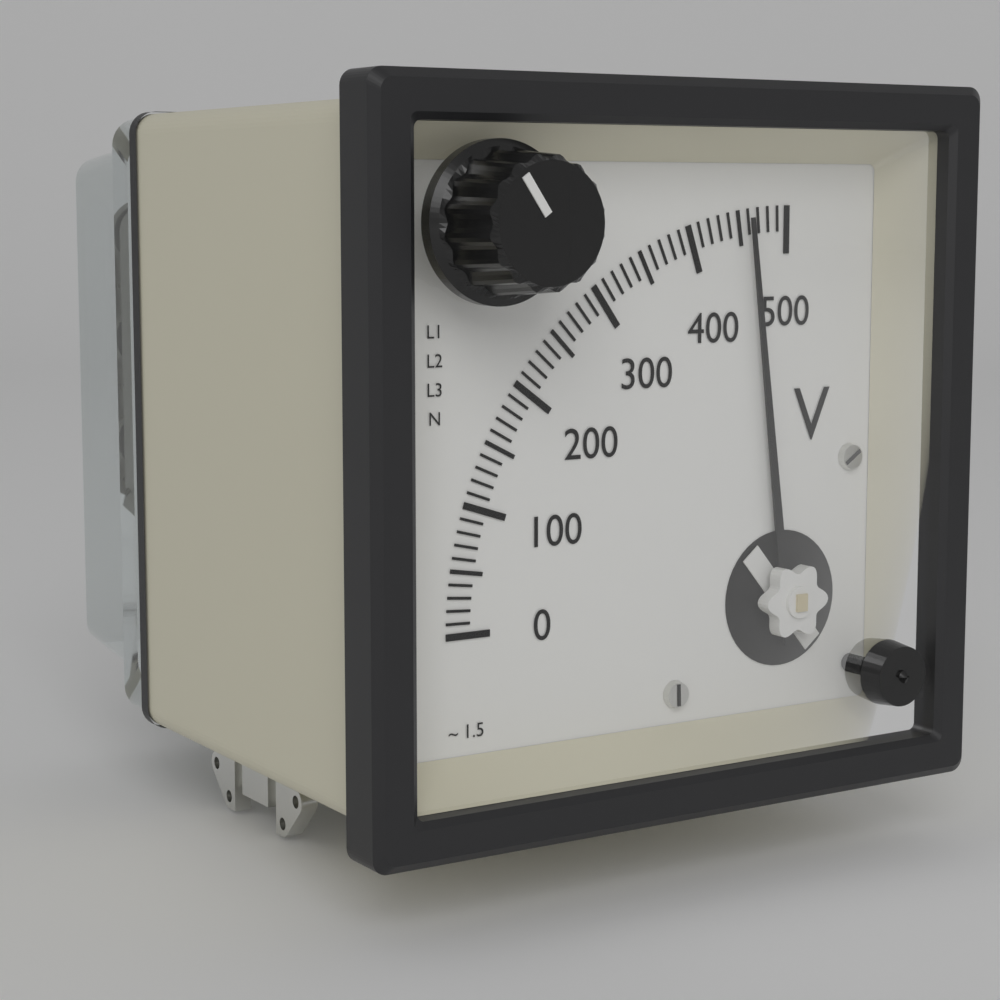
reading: 460 V
